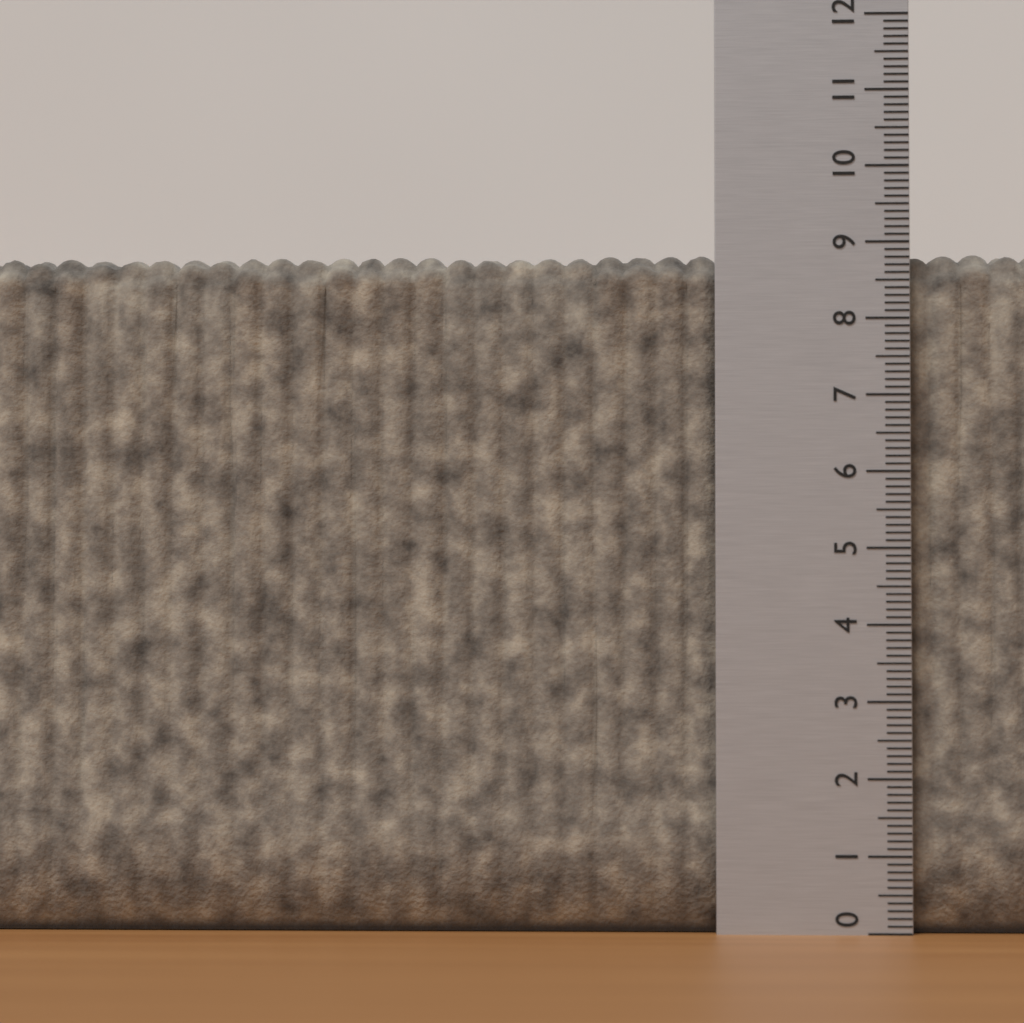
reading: 8.9 (no unit)
